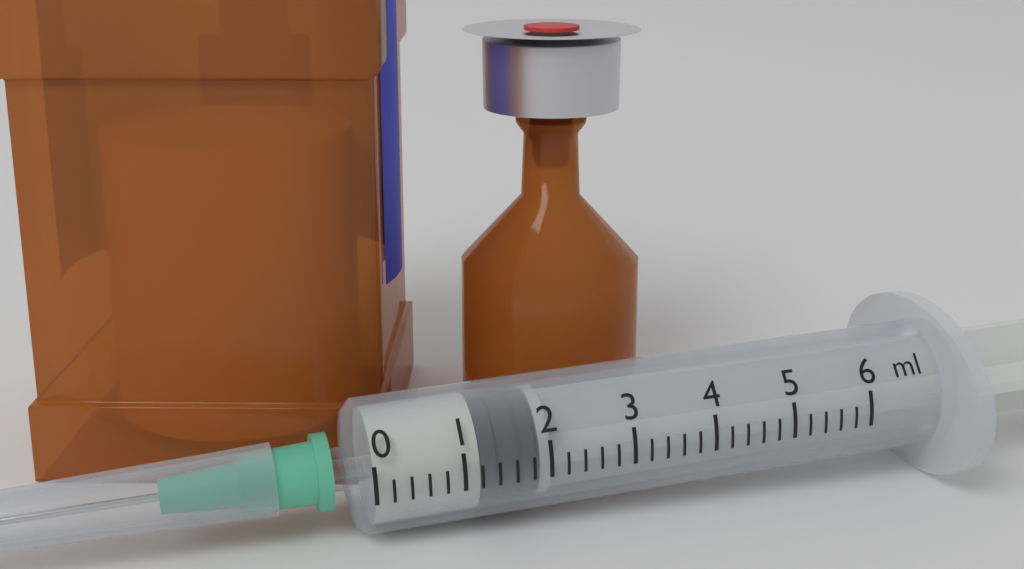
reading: 1.2 ml
